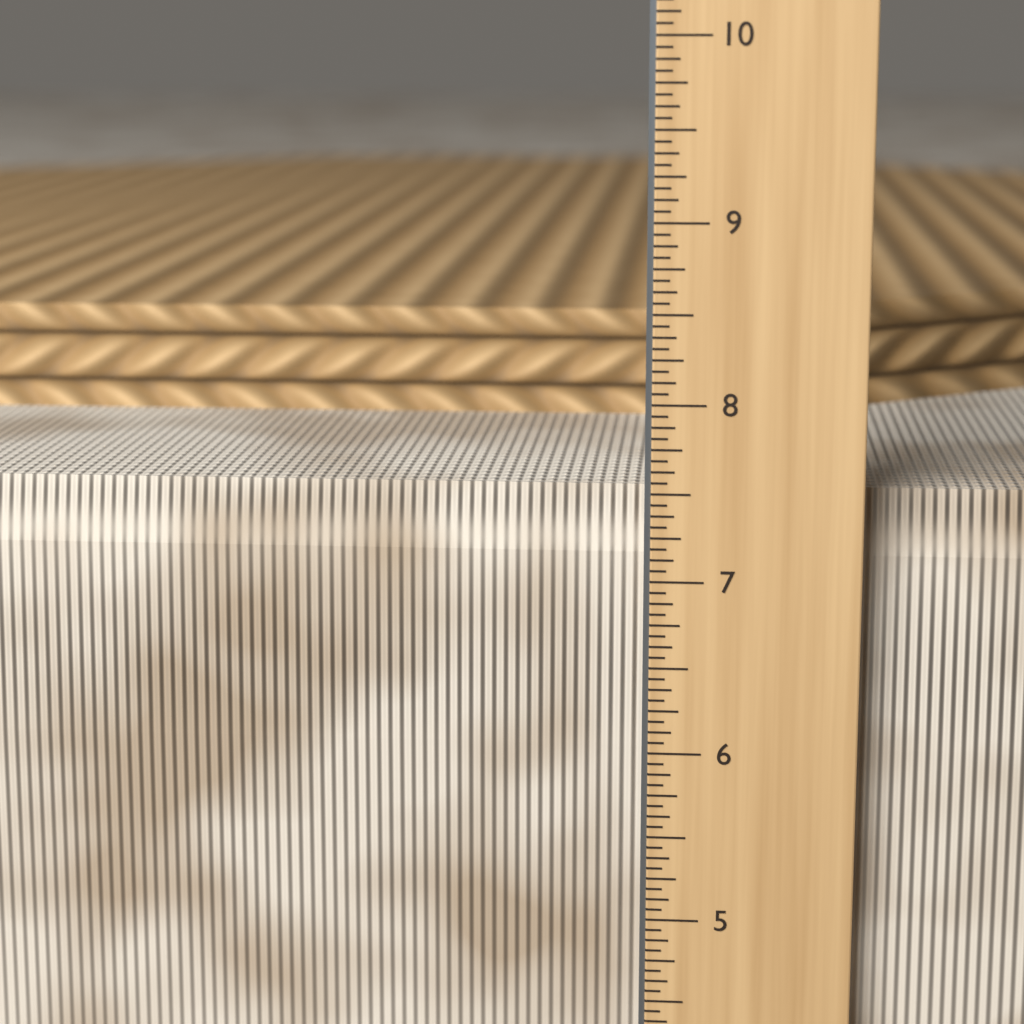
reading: 7.5000 in
